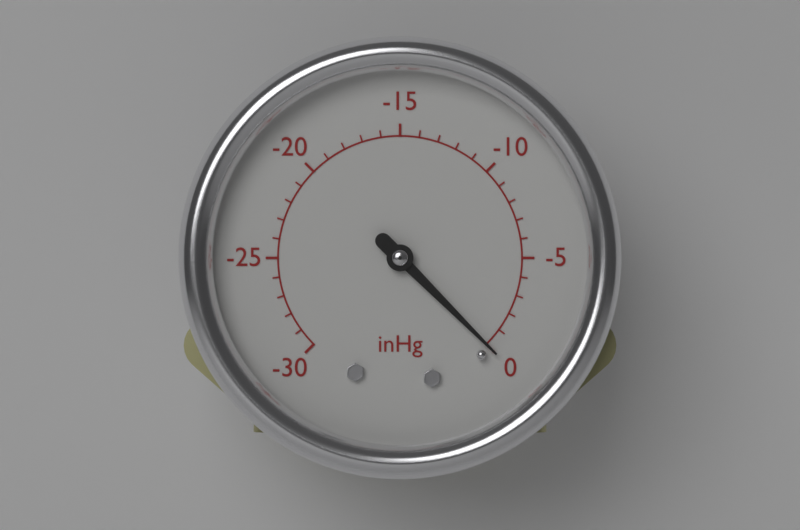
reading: 0 inHg
